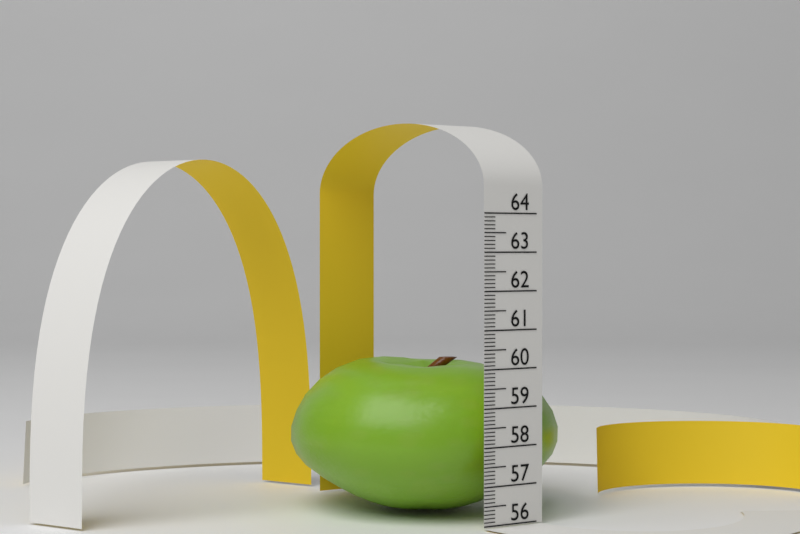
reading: 60.1 (no unit)
